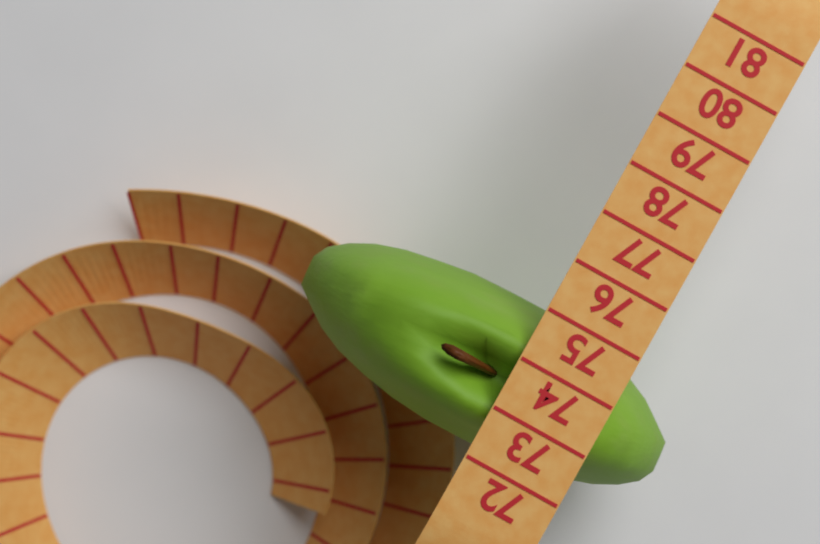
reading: 75 (no unit)
